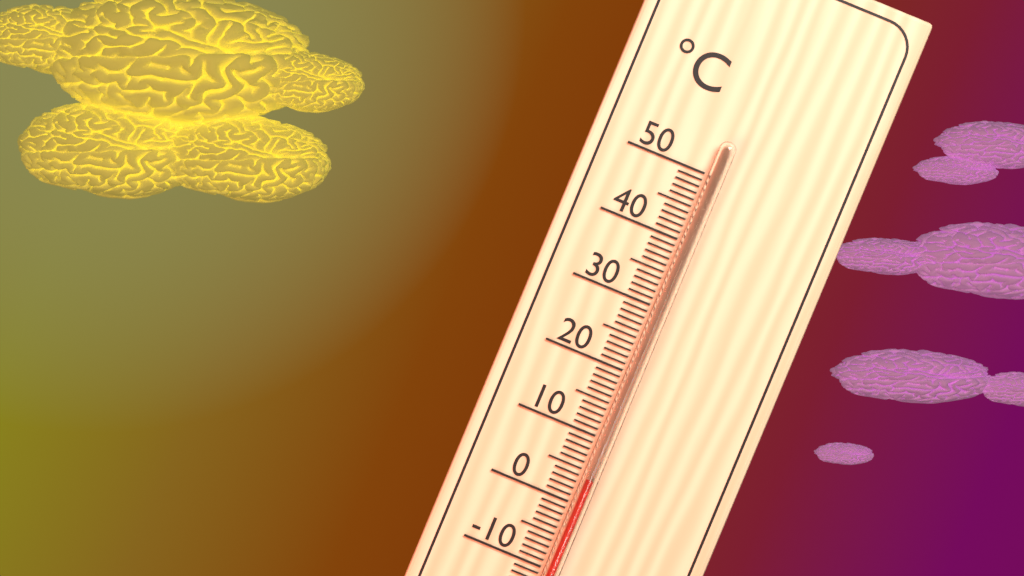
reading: 4 °C
